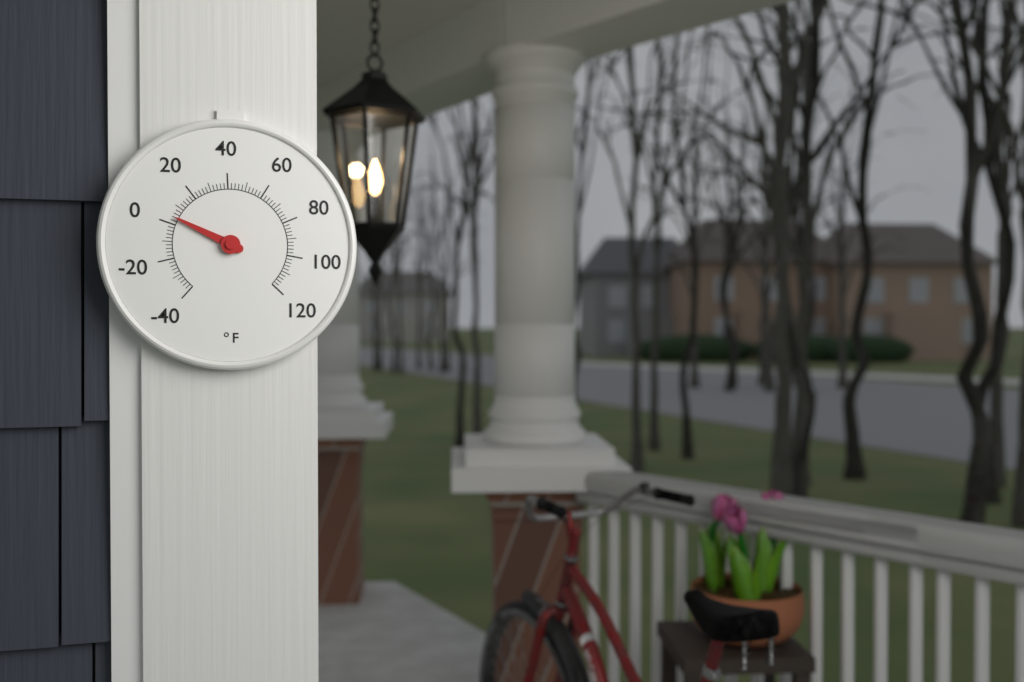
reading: 4 °F
